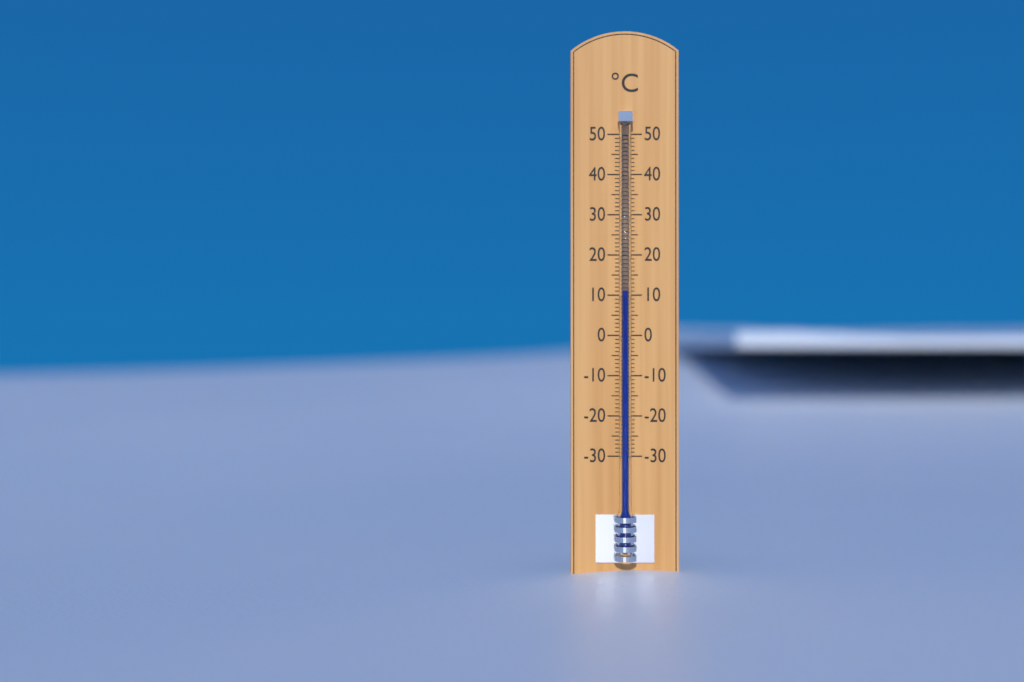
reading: 11 °C
